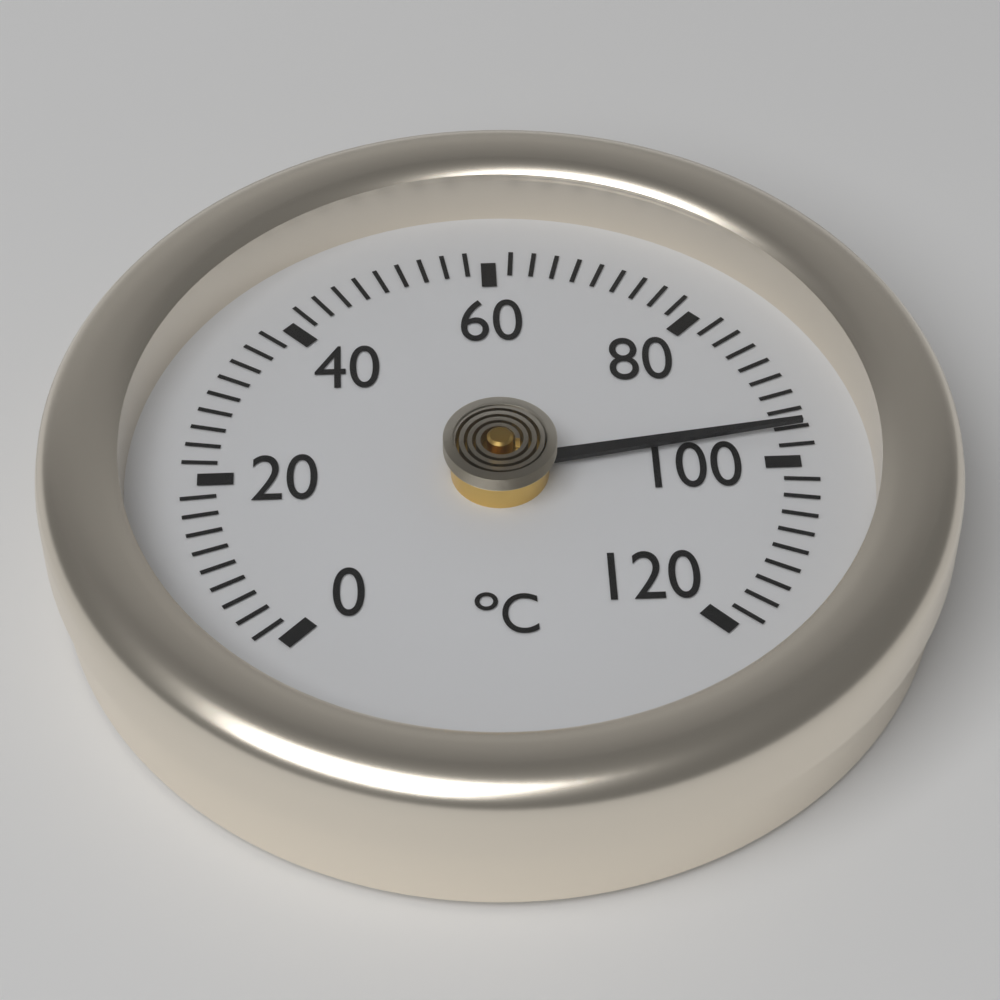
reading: 96 °C
